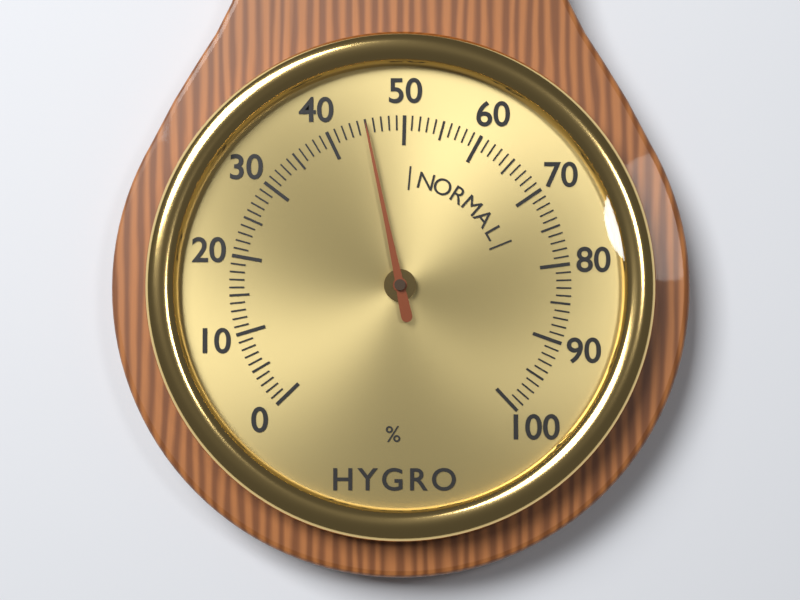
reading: 45 %
